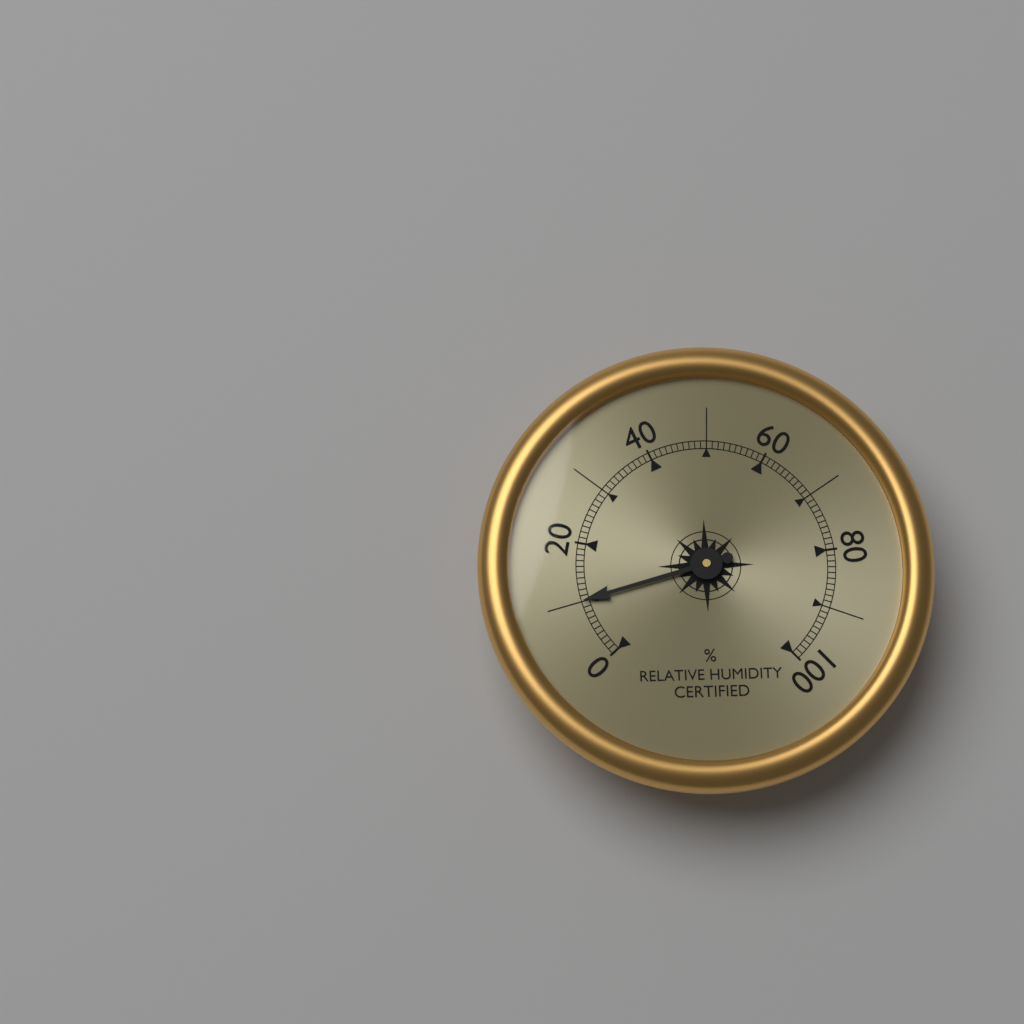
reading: 10 %
